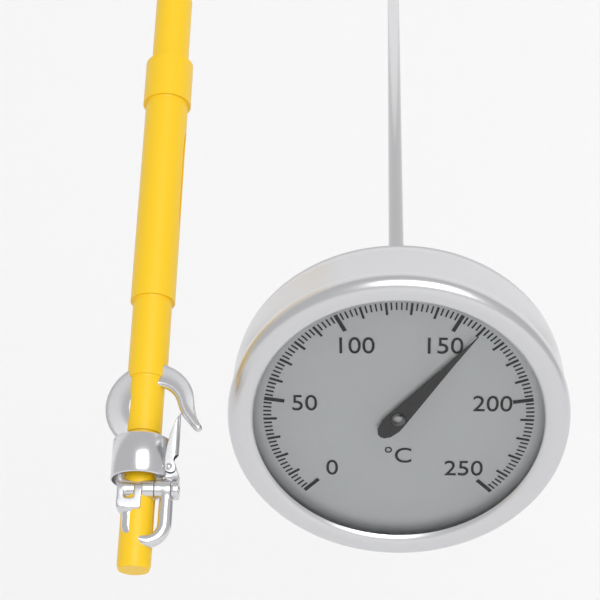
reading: 160 °C
